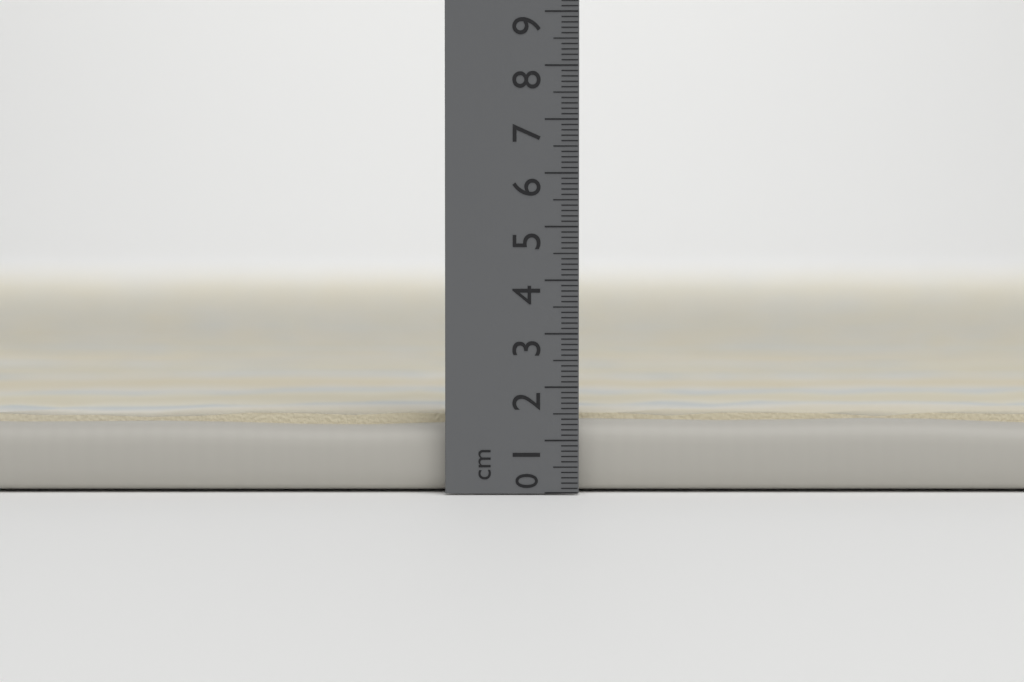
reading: 1.5 cm
